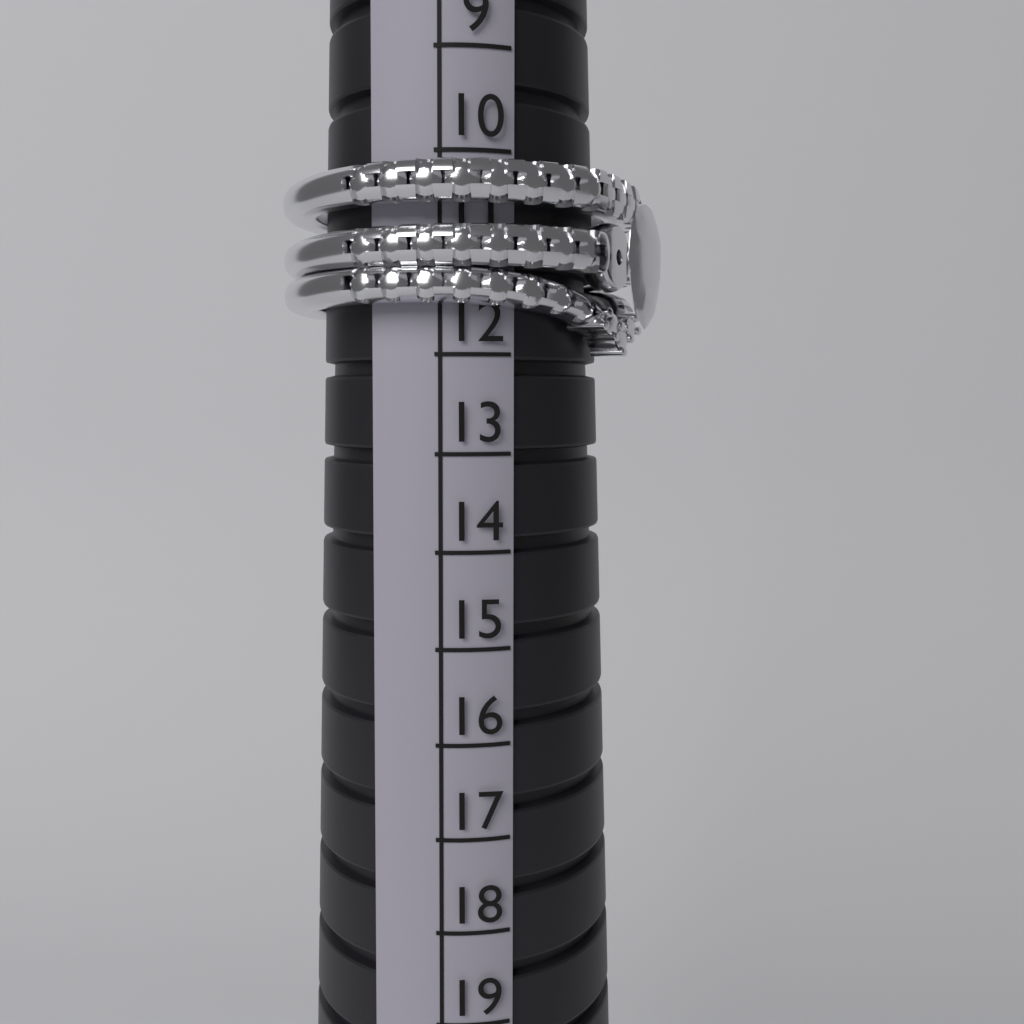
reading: 12 (no unit)
